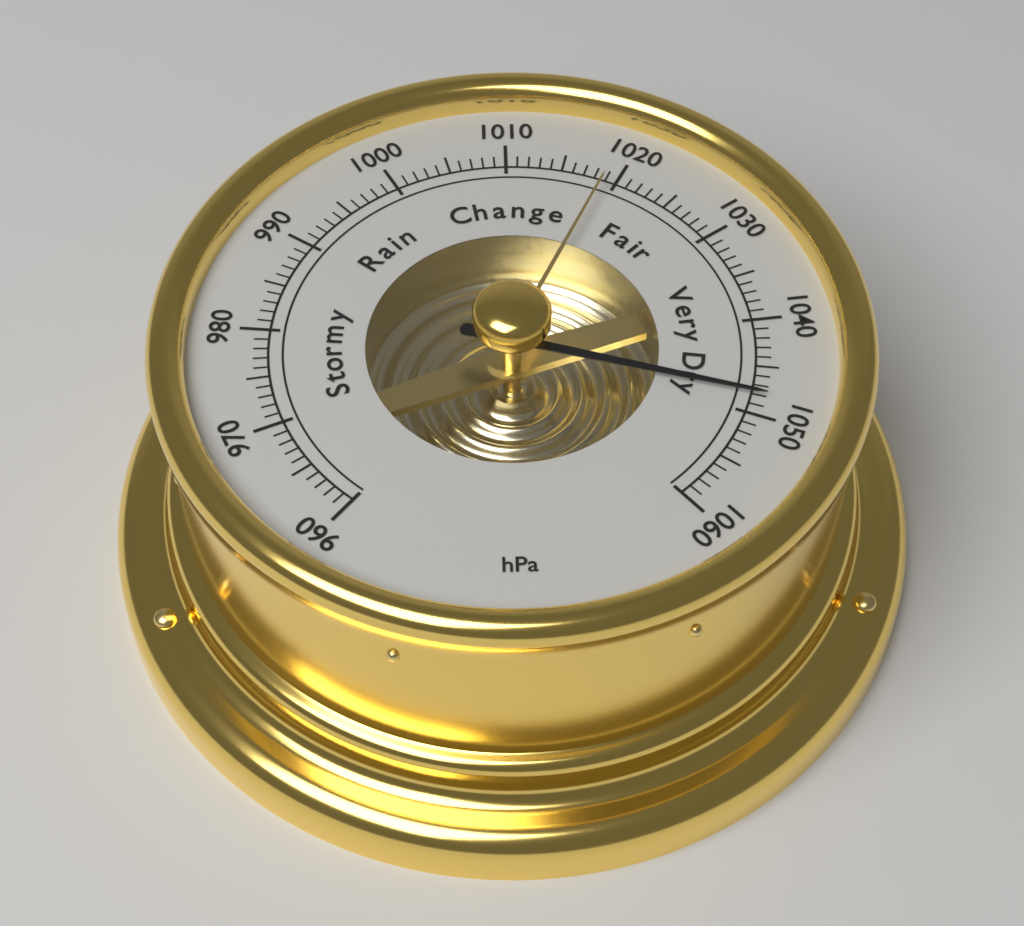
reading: 1048 hPa
